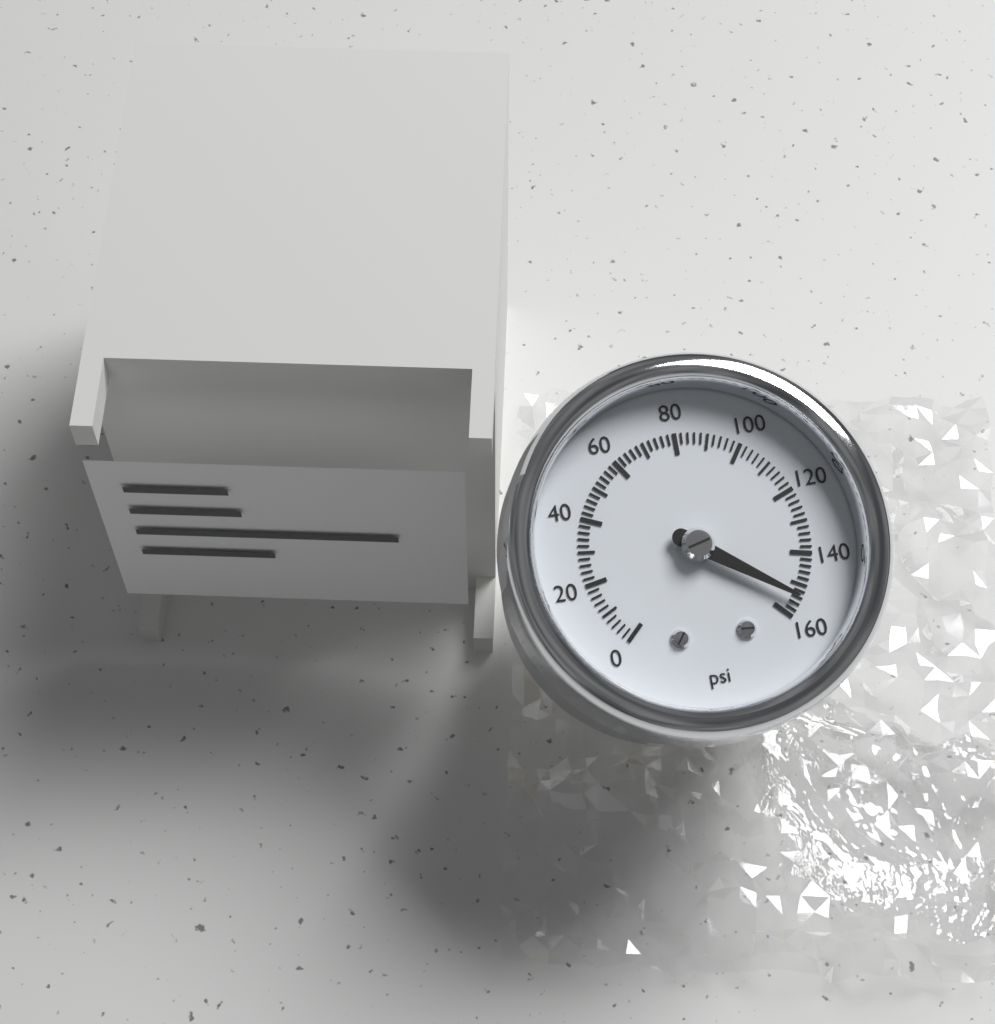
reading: 154 psi
